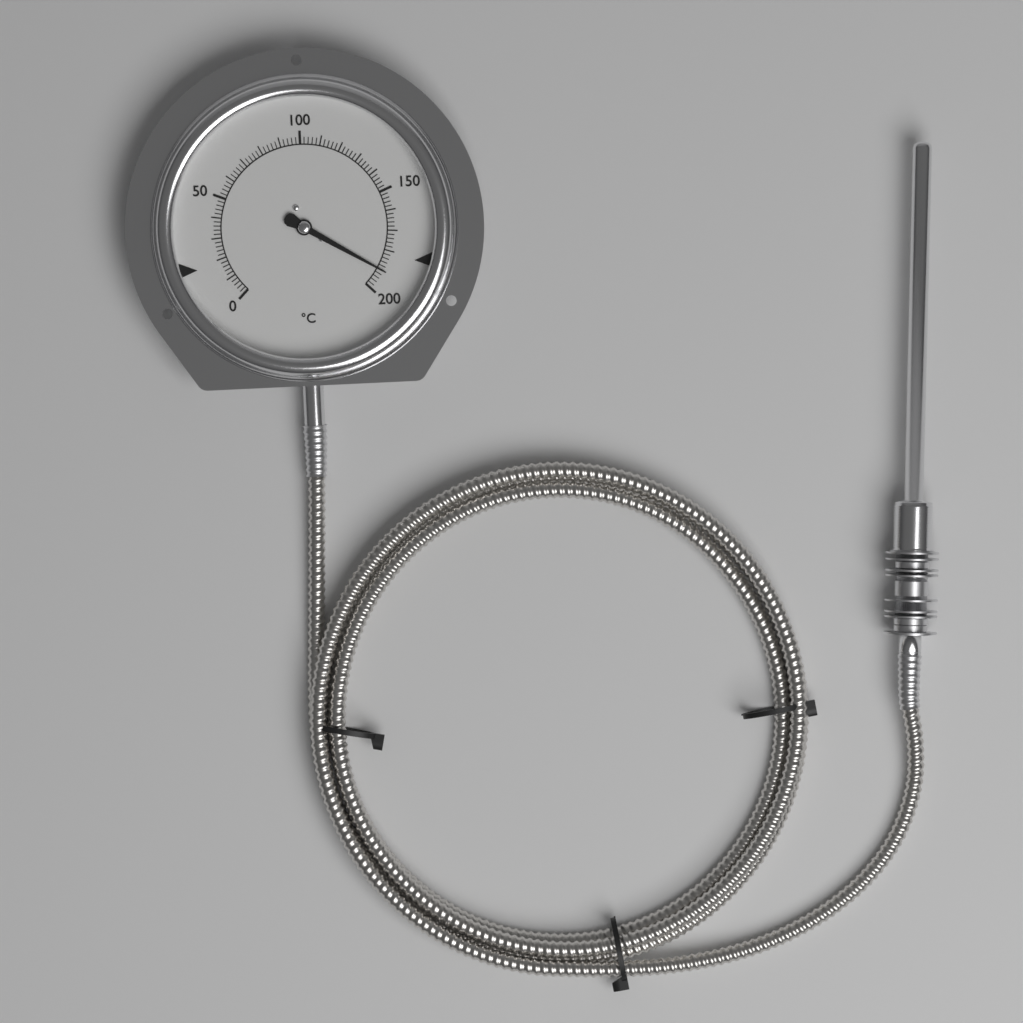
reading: 190 °C
